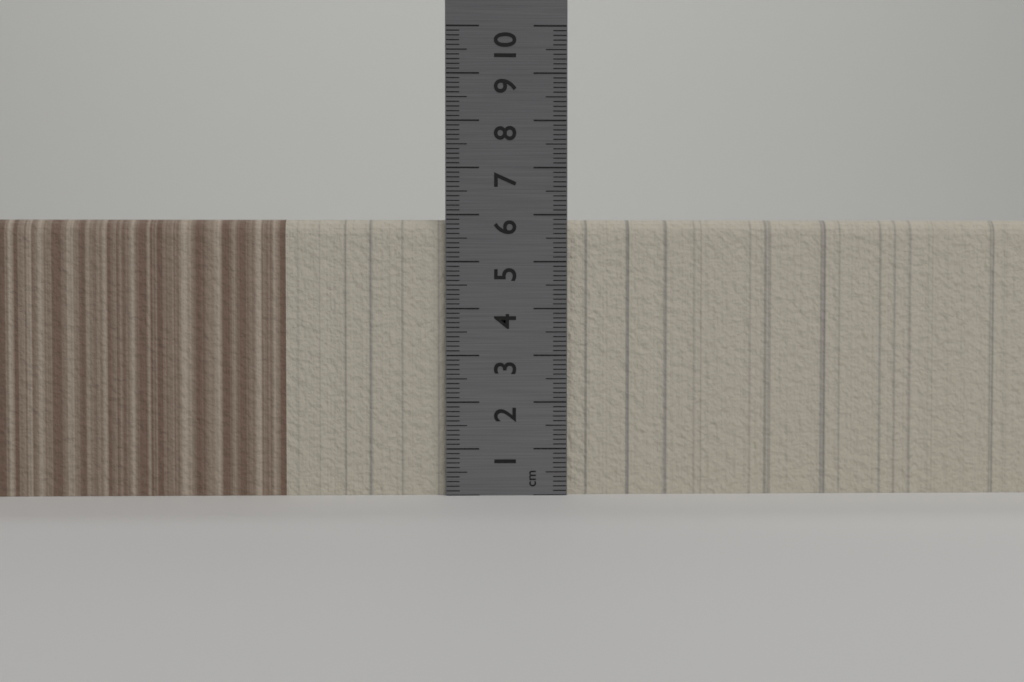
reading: 5.9 cm
